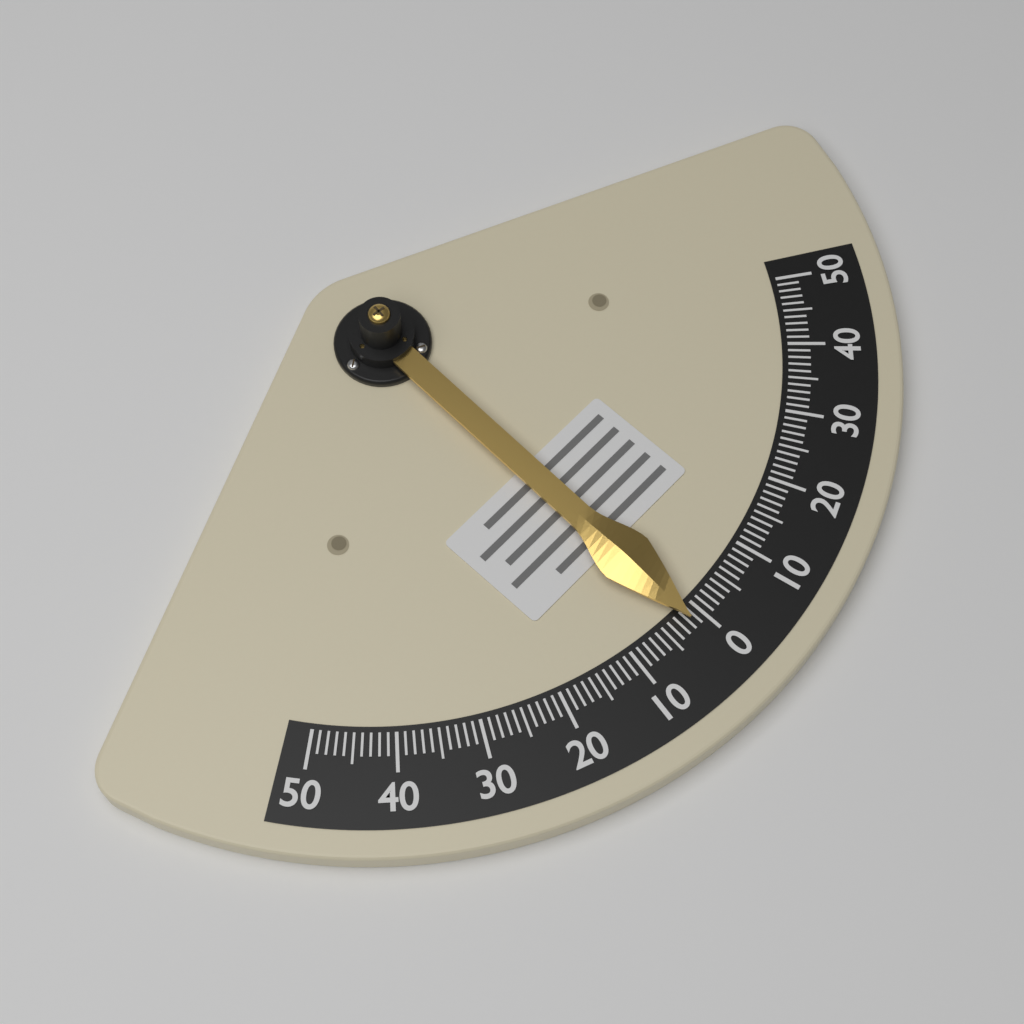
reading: -2 (no unit)
